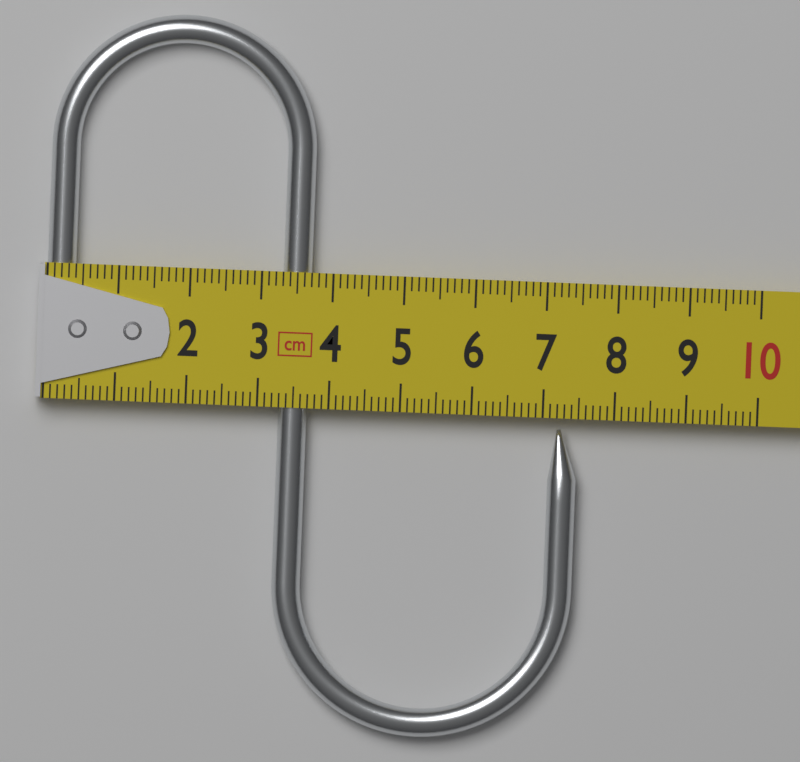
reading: 7.5 cm
